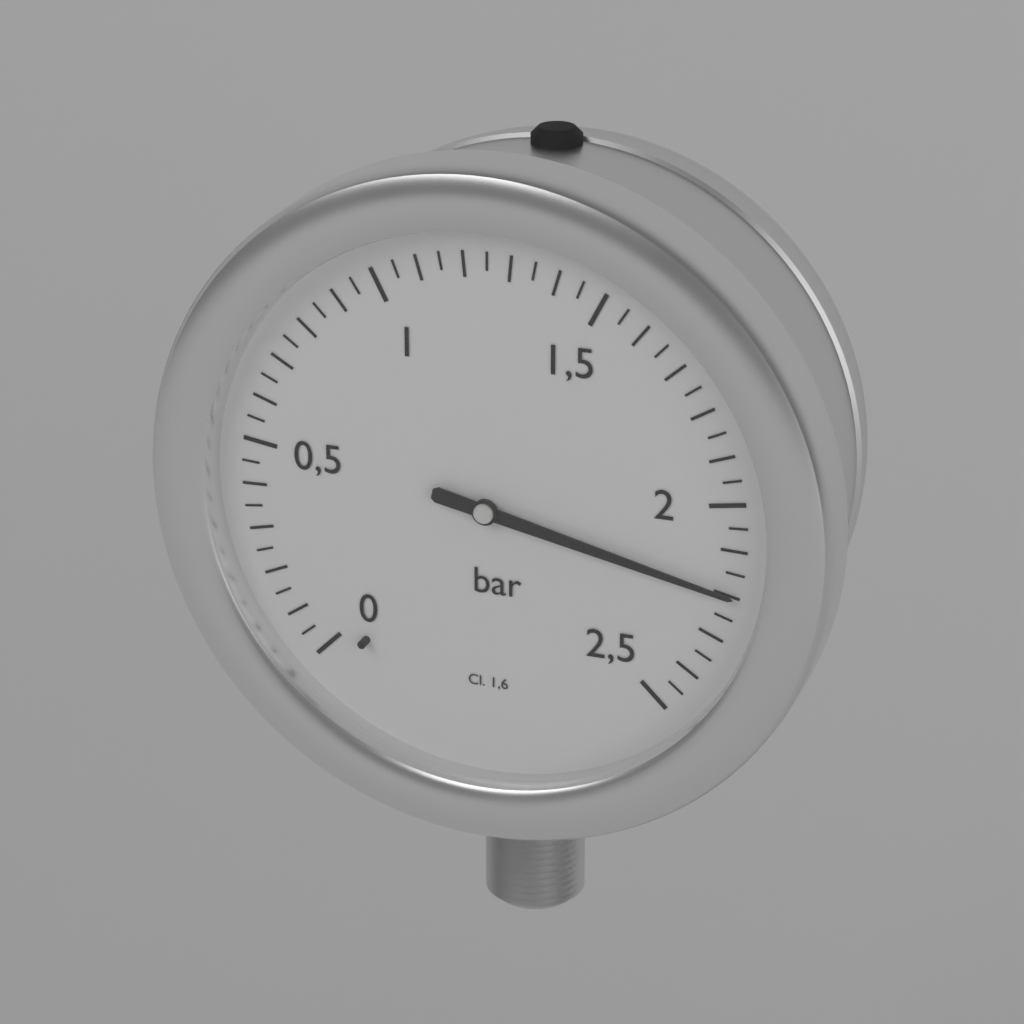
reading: 2.20 bar
